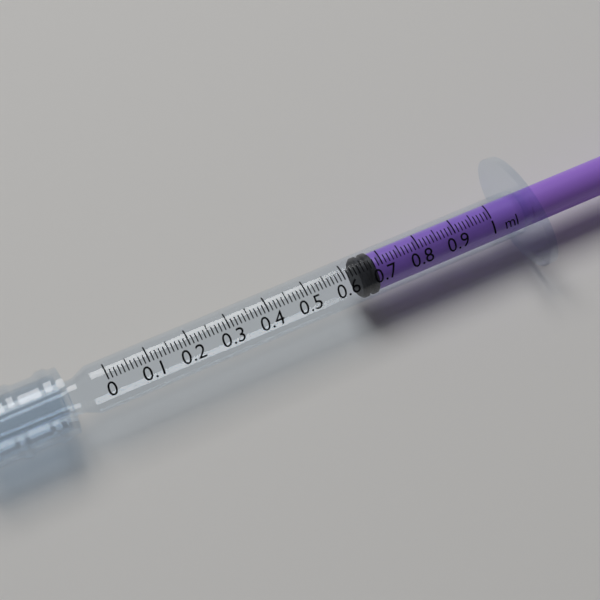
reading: 0.64 ml
